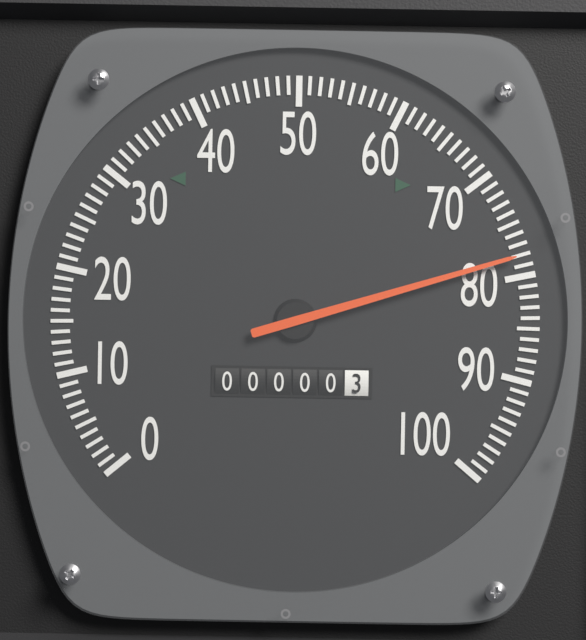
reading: 78 (no unit)
